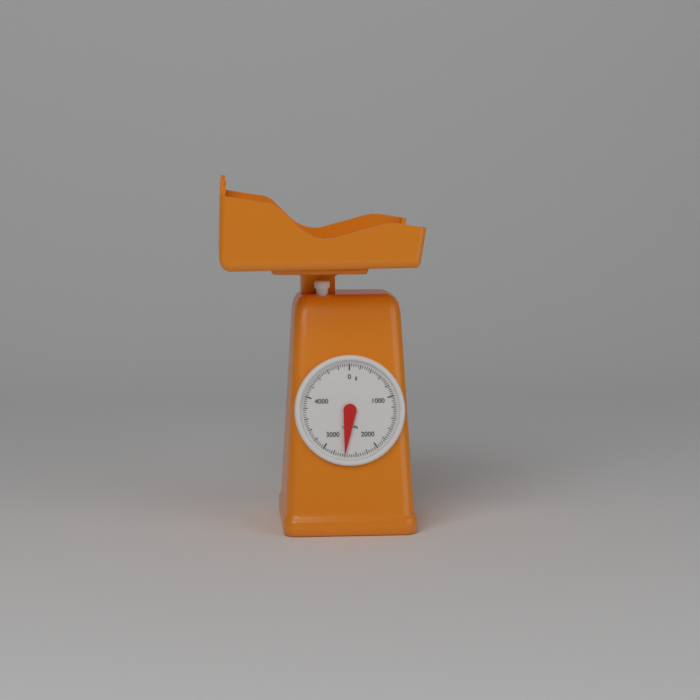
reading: 2600 g
